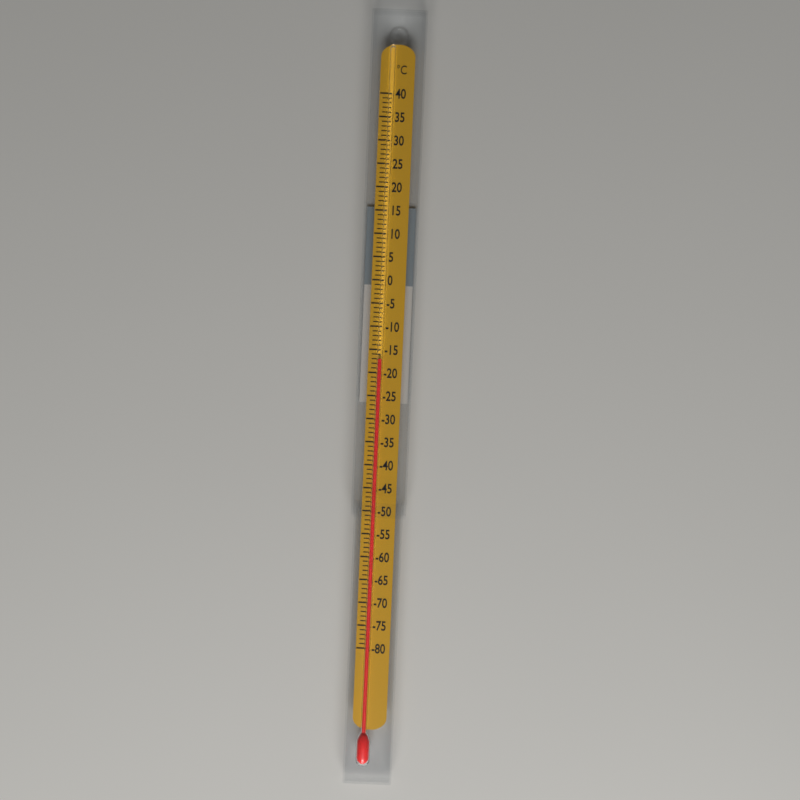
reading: -17 °C
